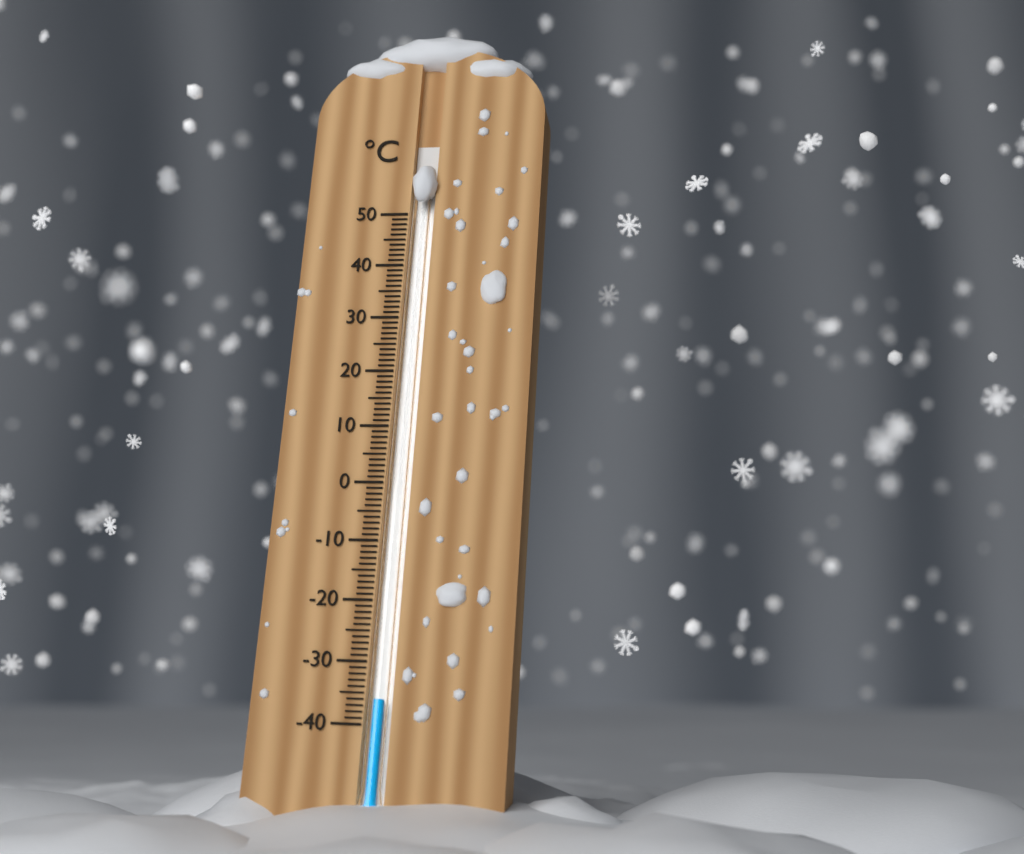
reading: -36 °C
